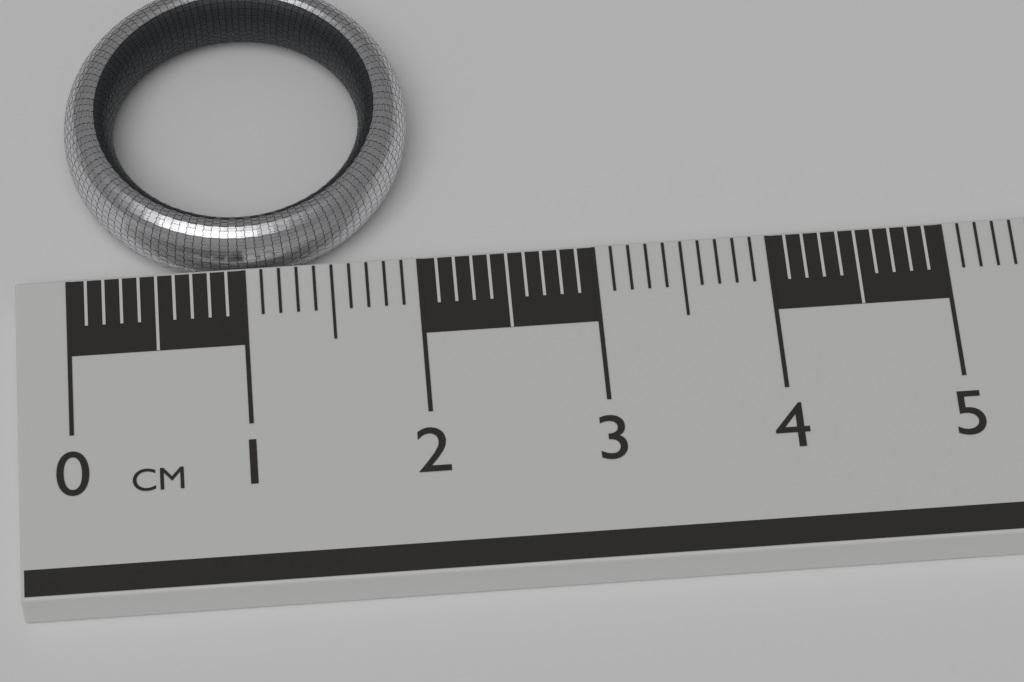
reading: 2.0 cm
